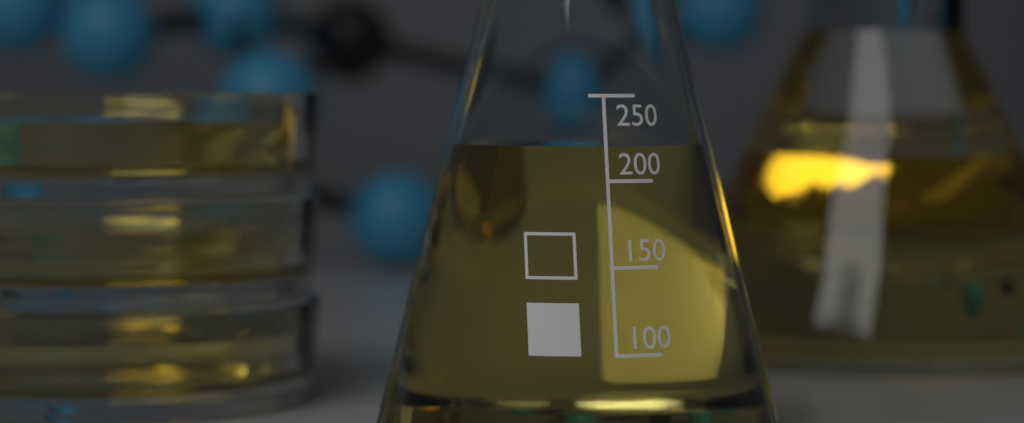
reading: 220 (no unit)
